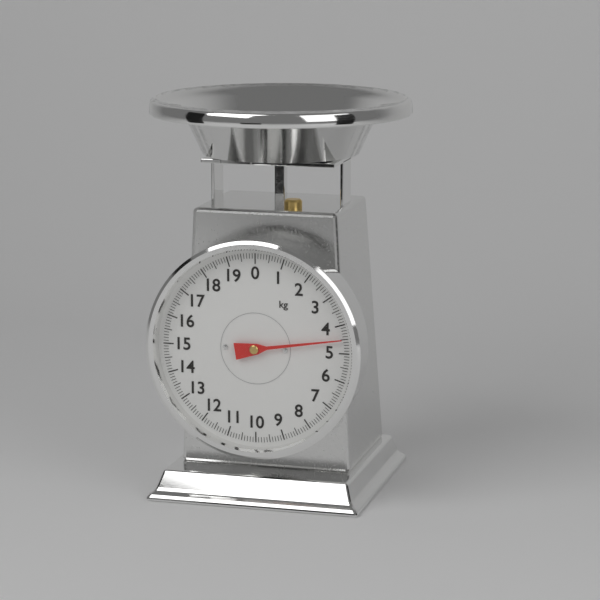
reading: 4.5 kg
